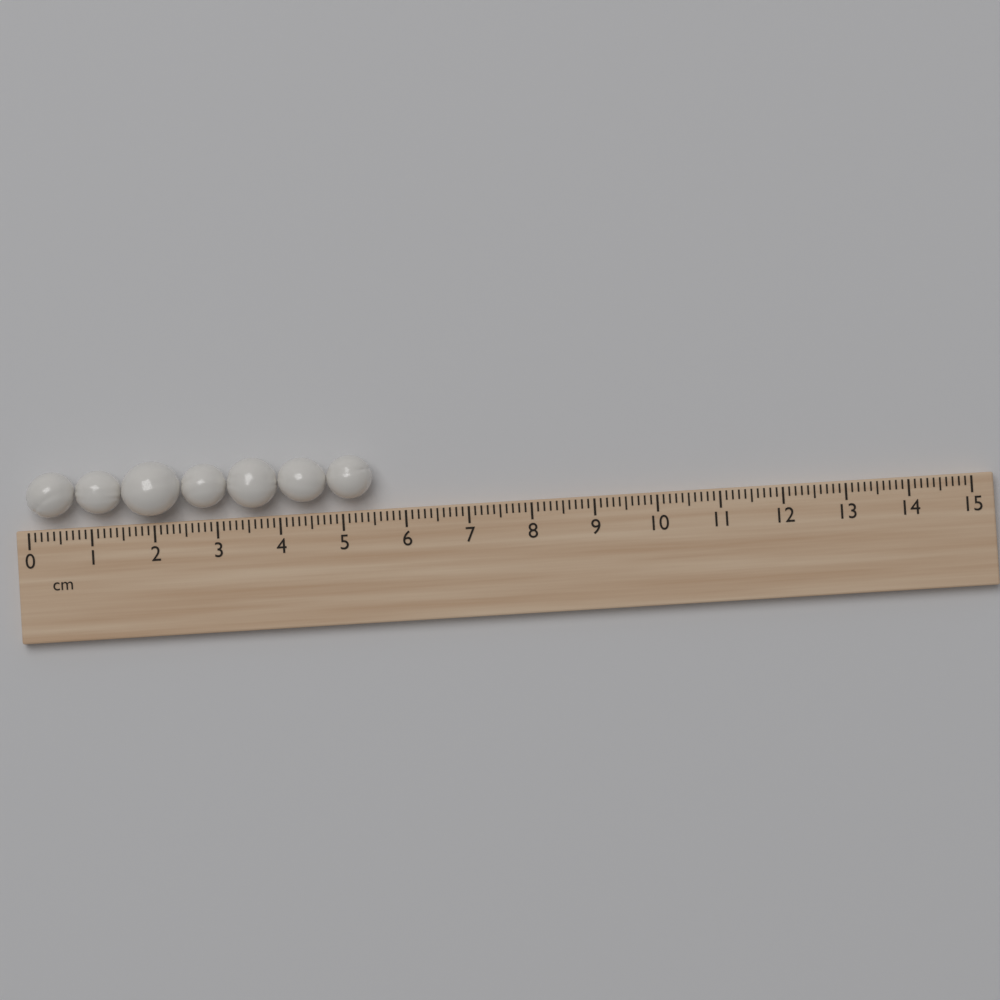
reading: 5.5 cm
